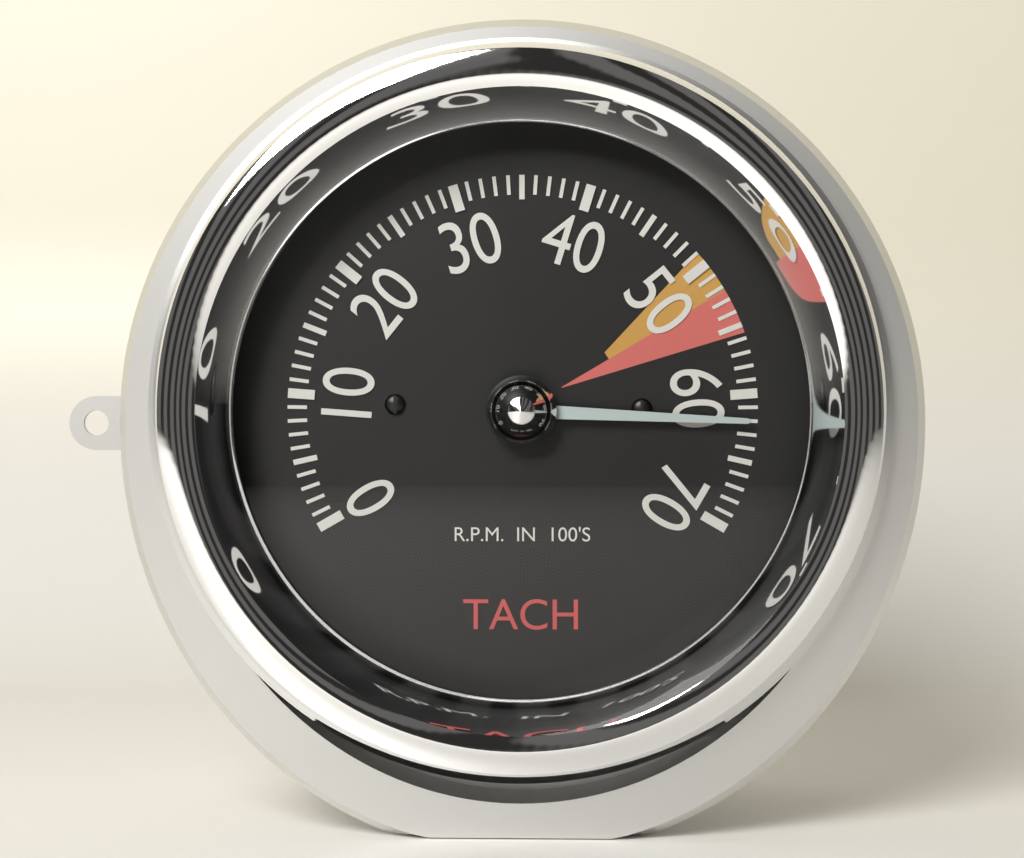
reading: 62 RPM x100
